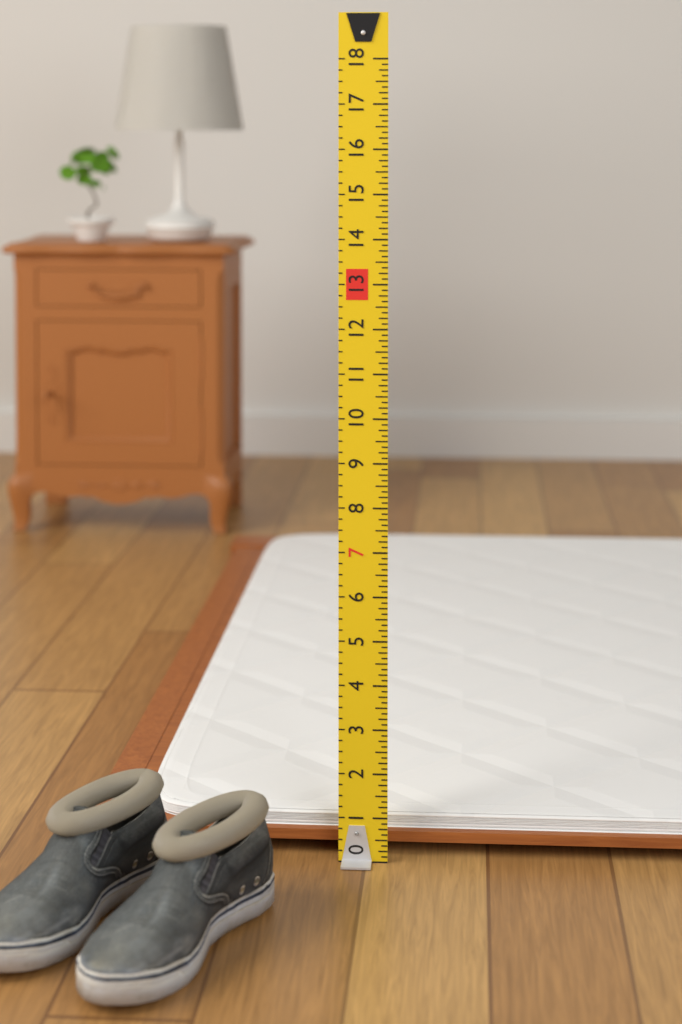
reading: 0.875 (no unit)
